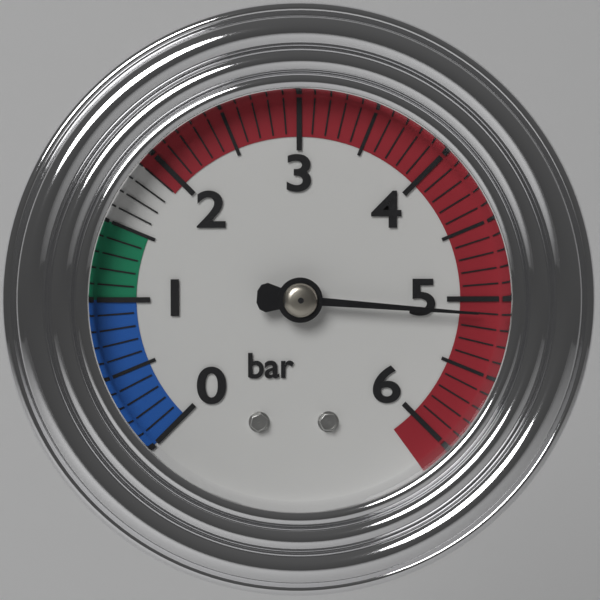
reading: 5.1 bar
